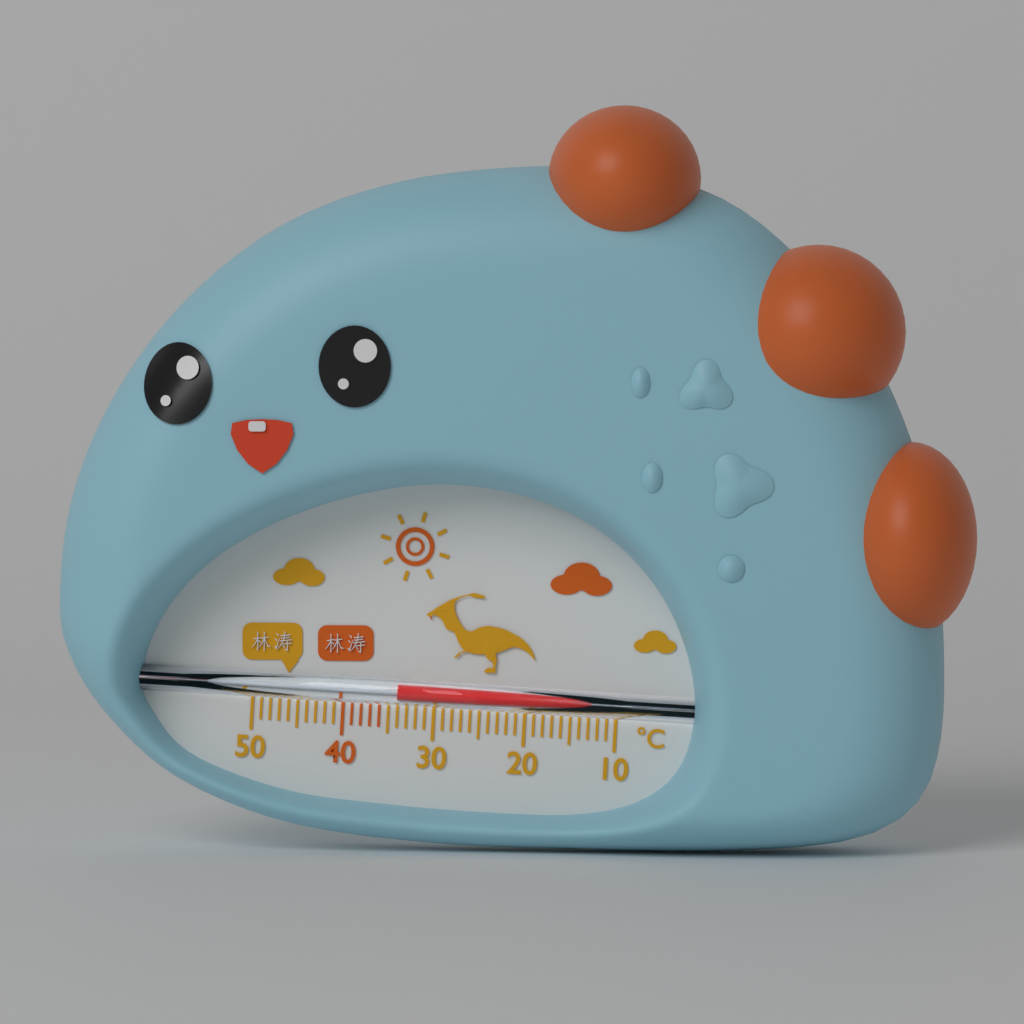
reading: 34 °C
